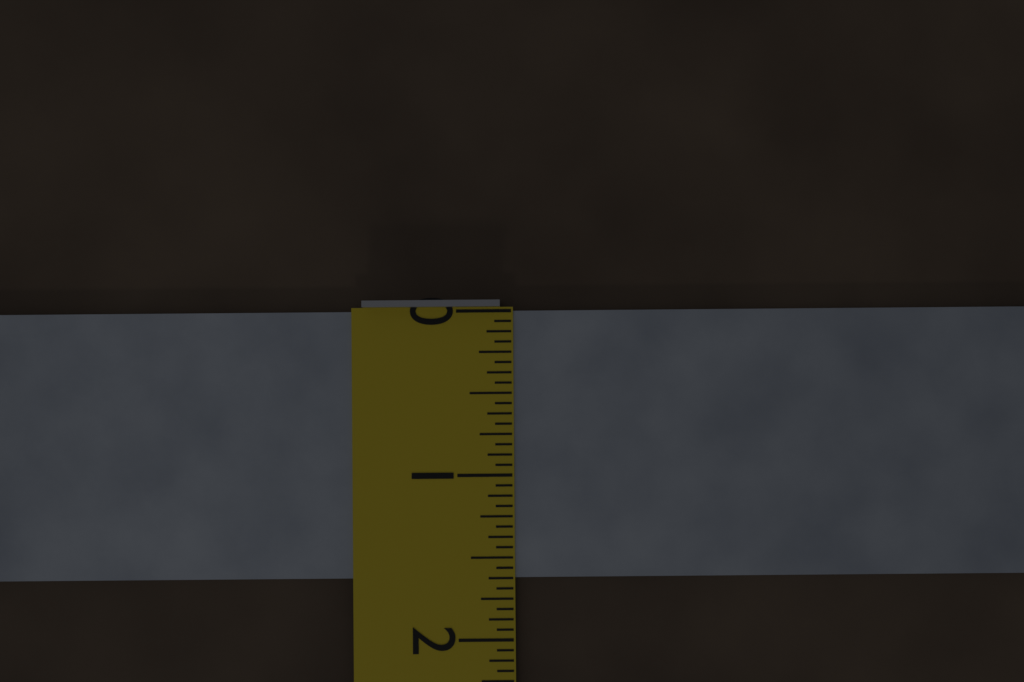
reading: 1.6250 in
